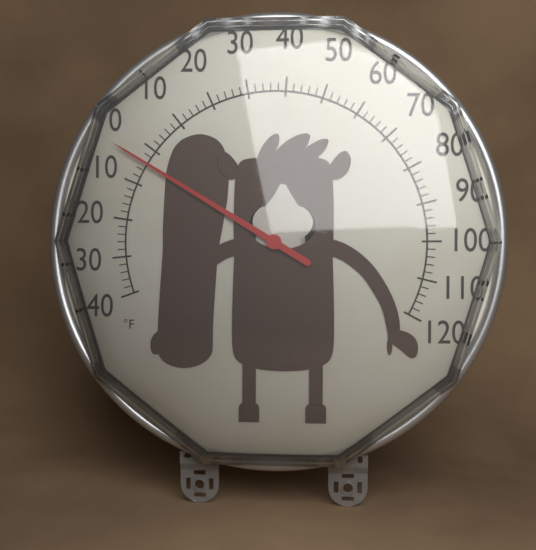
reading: -4 °F
